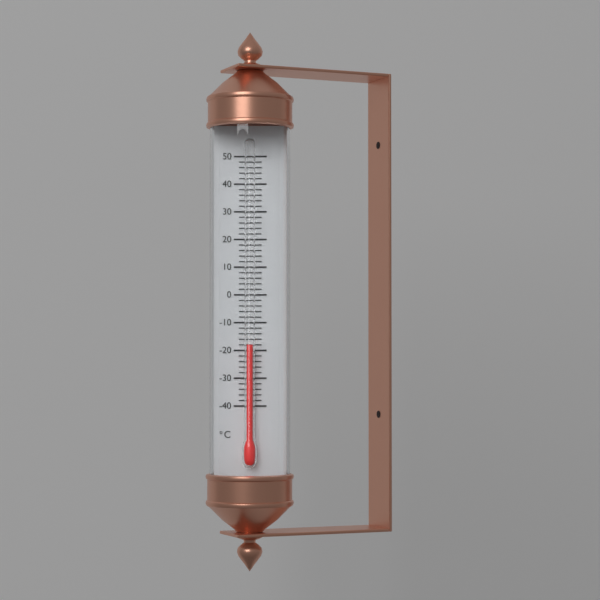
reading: -18 °C
